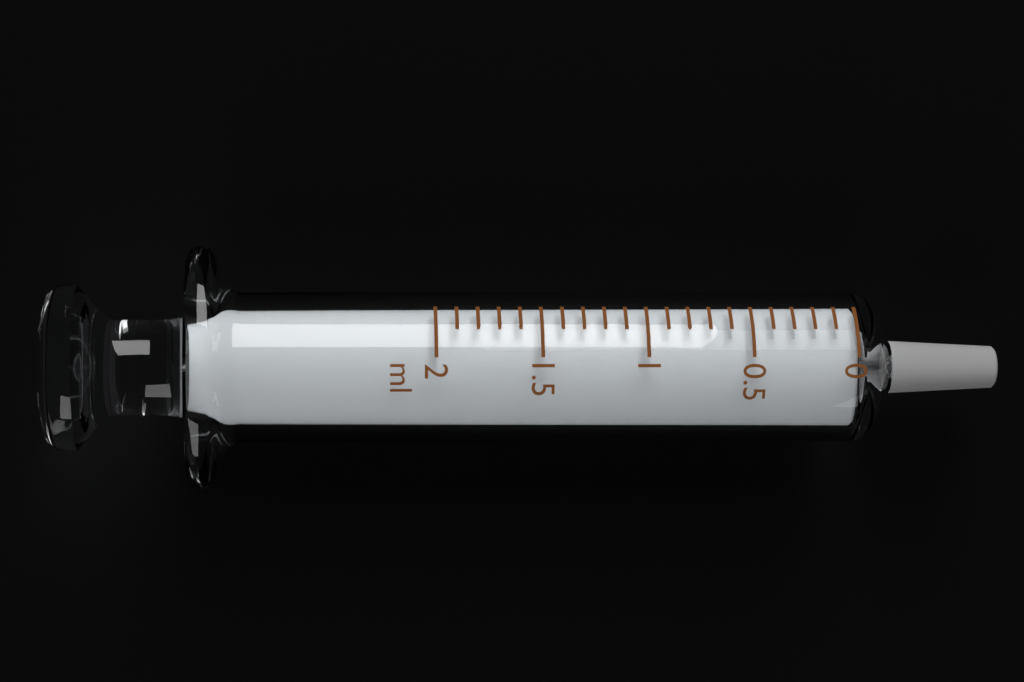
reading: 0.0 ml
